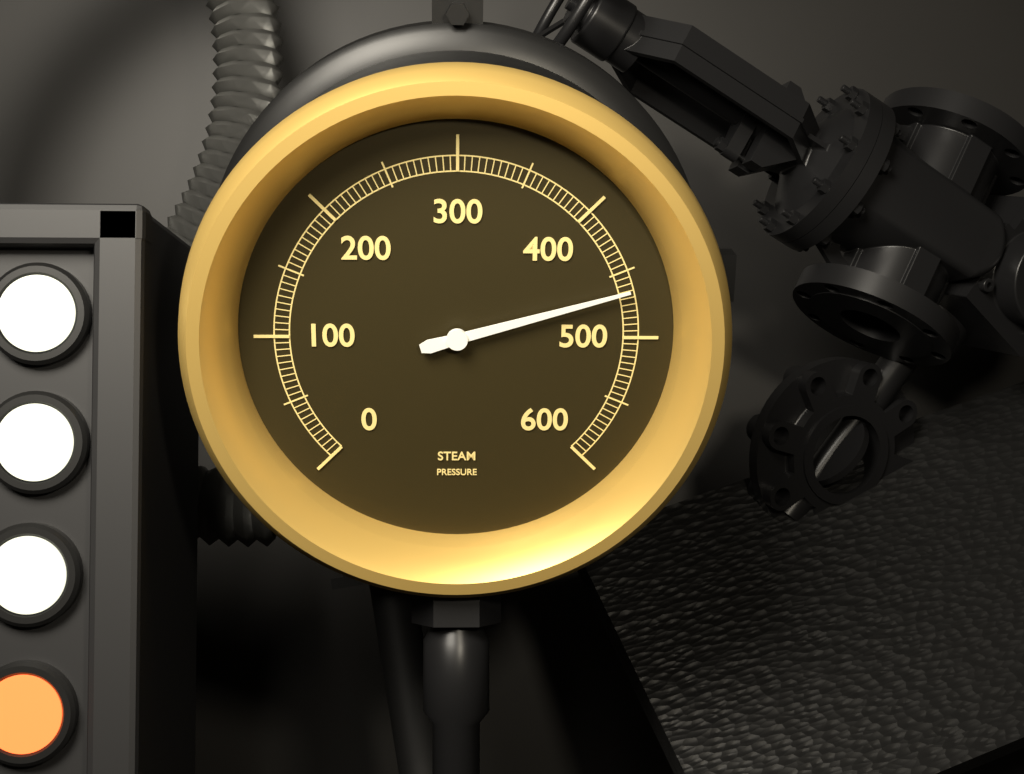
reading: 465 (no unit)
